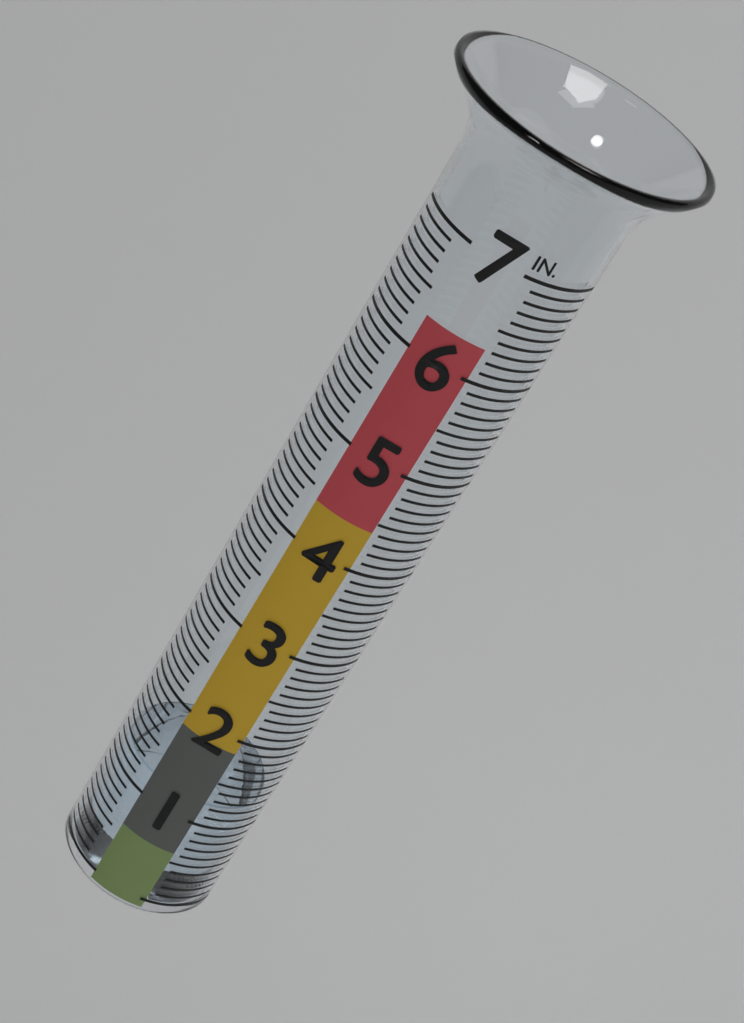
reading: 1.2 in
